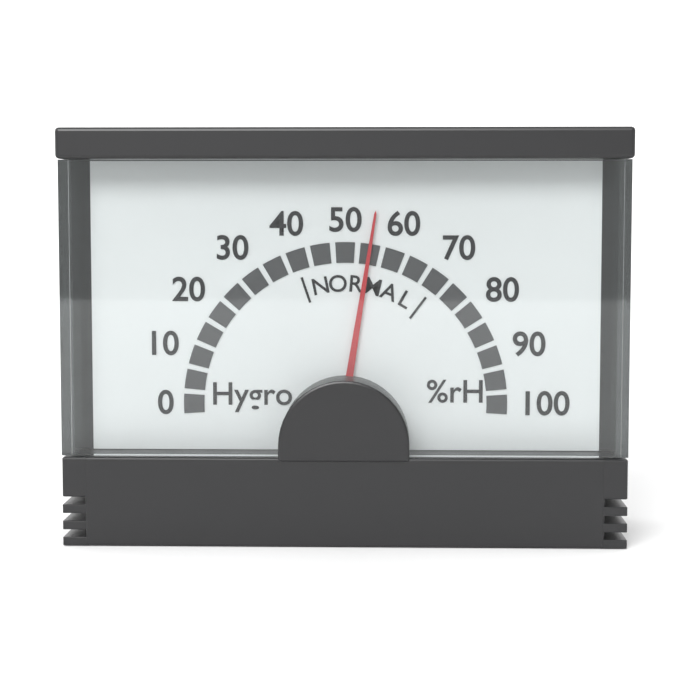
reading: 55 %rH
